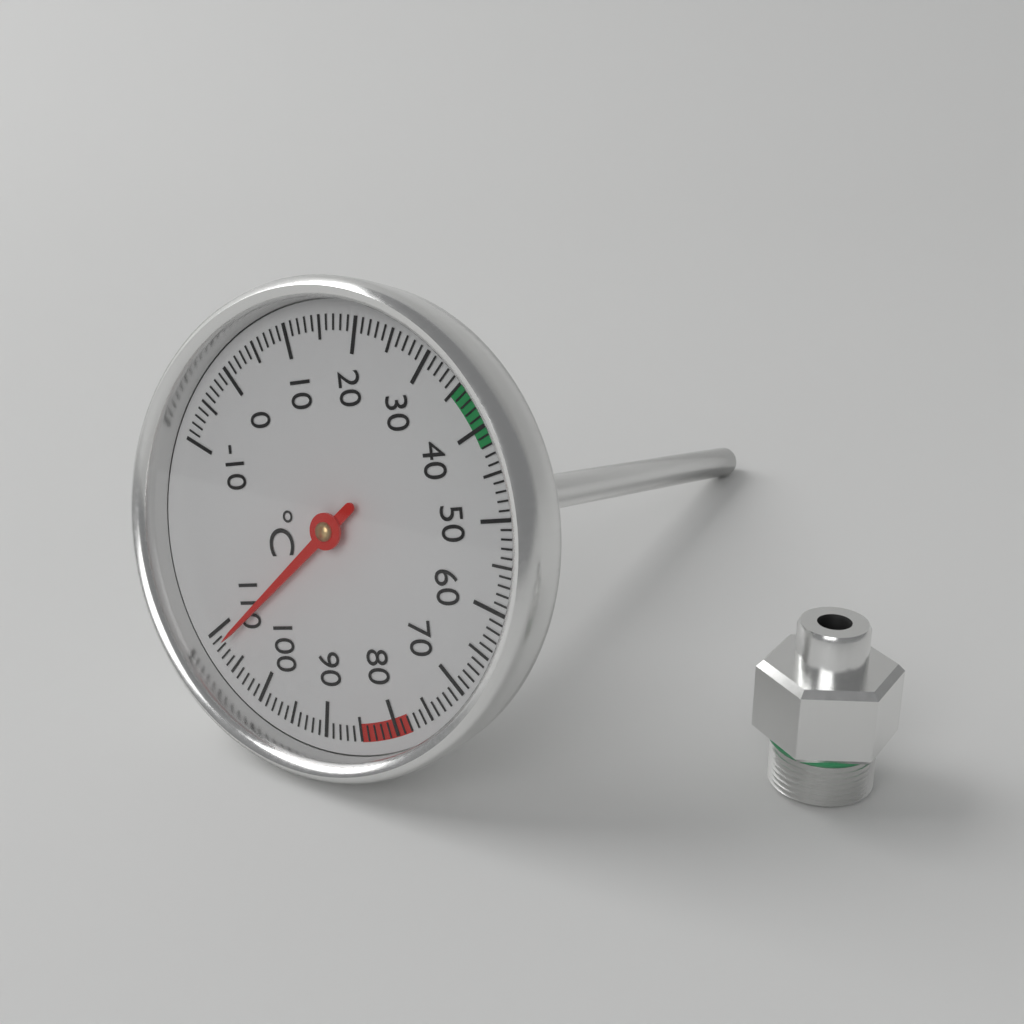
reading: 108 °C
